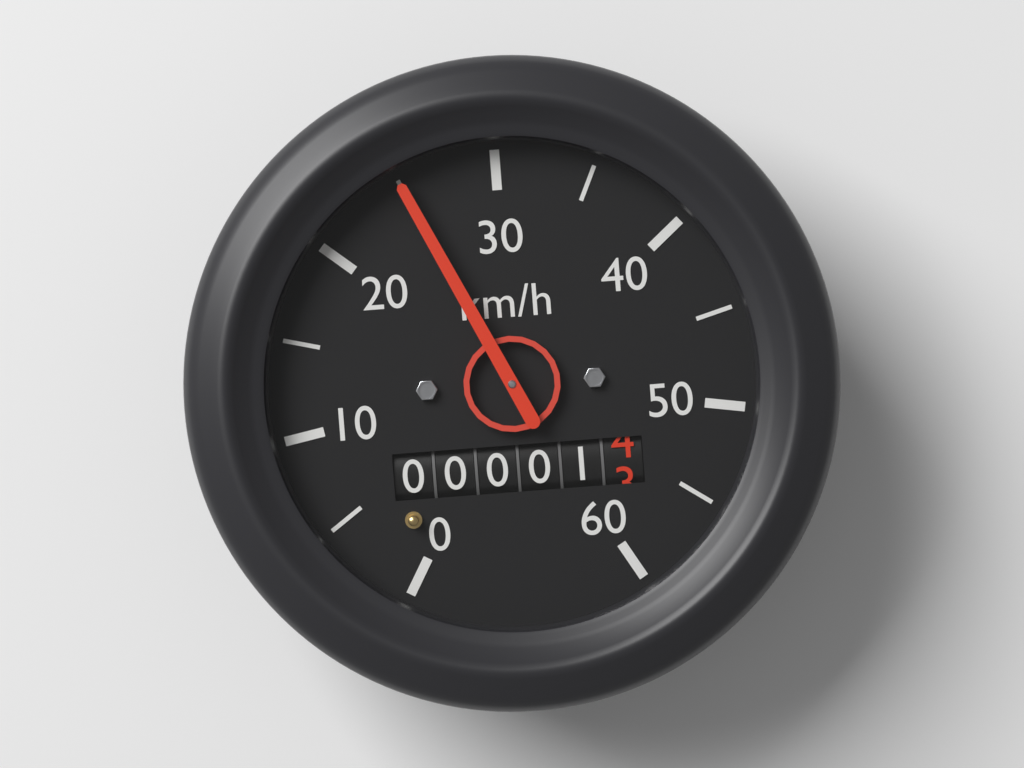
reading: 25 km/h
